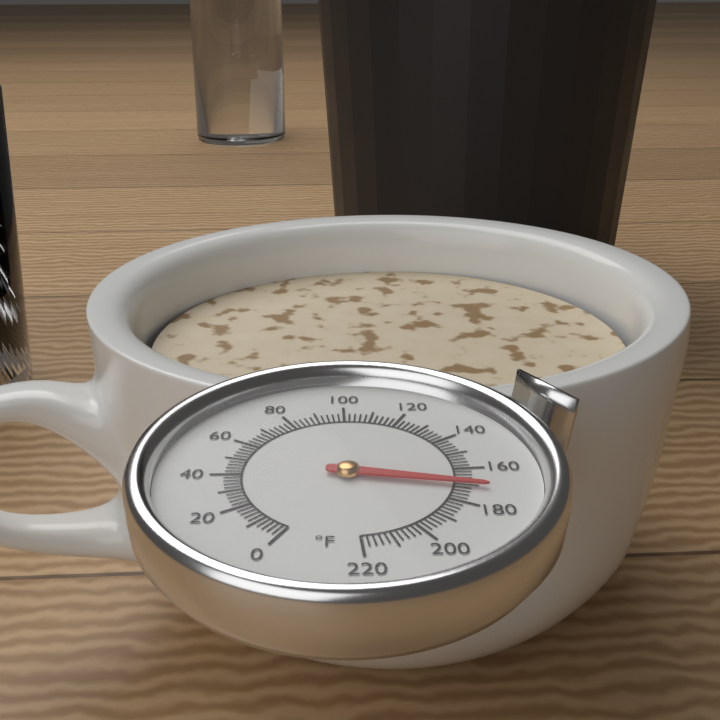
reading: 170 °F
